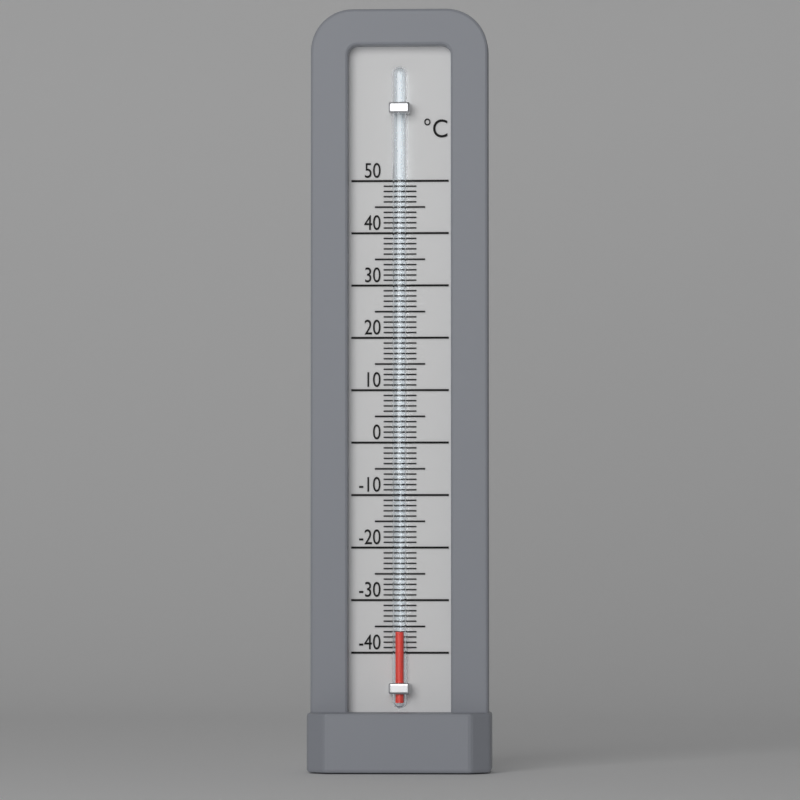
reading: -36 °C
